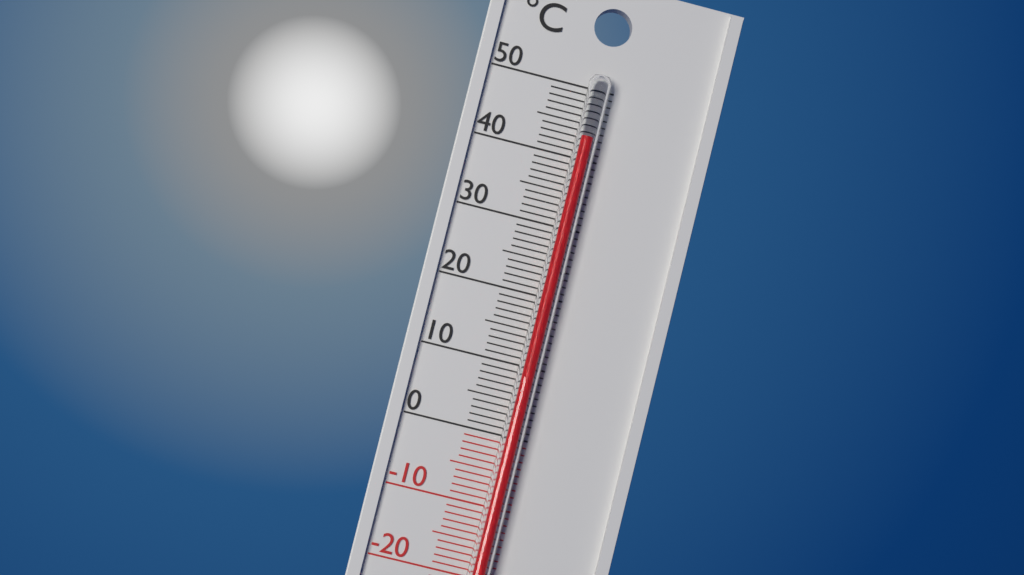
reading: 43 °C
